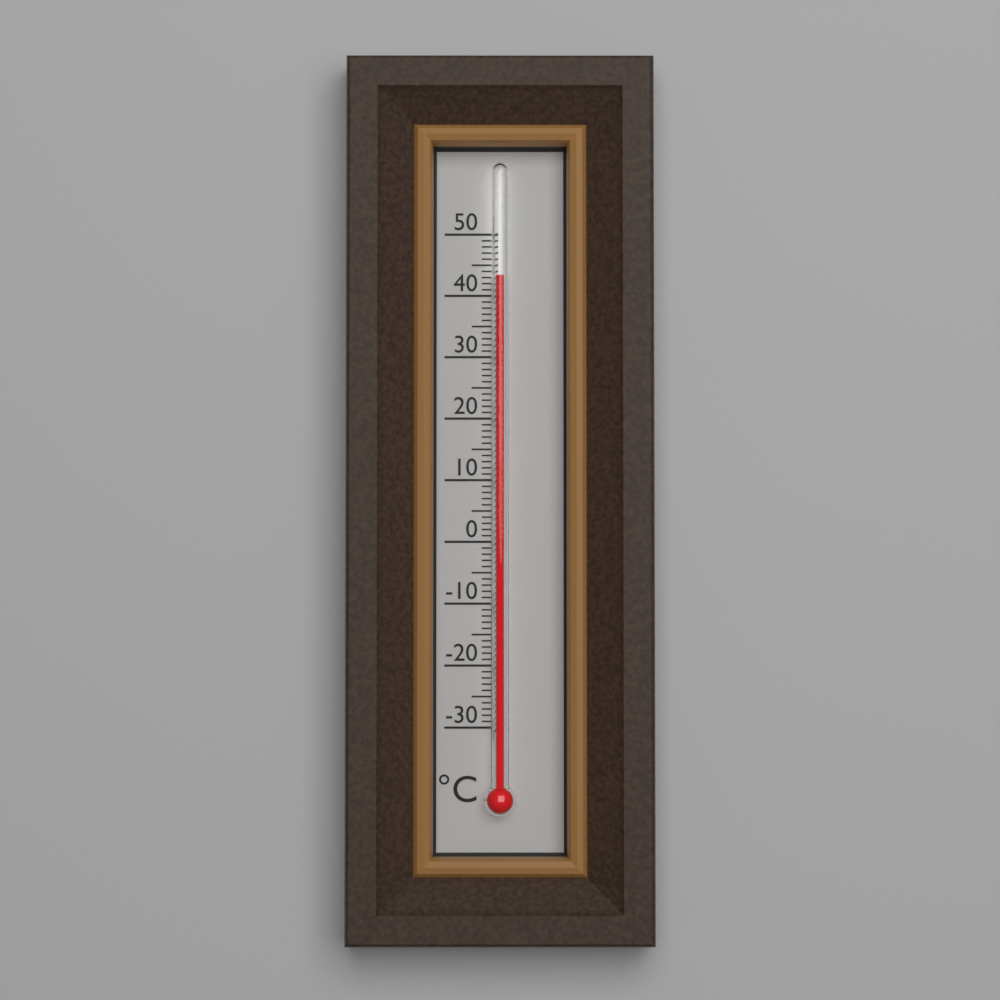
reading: 43 °C
